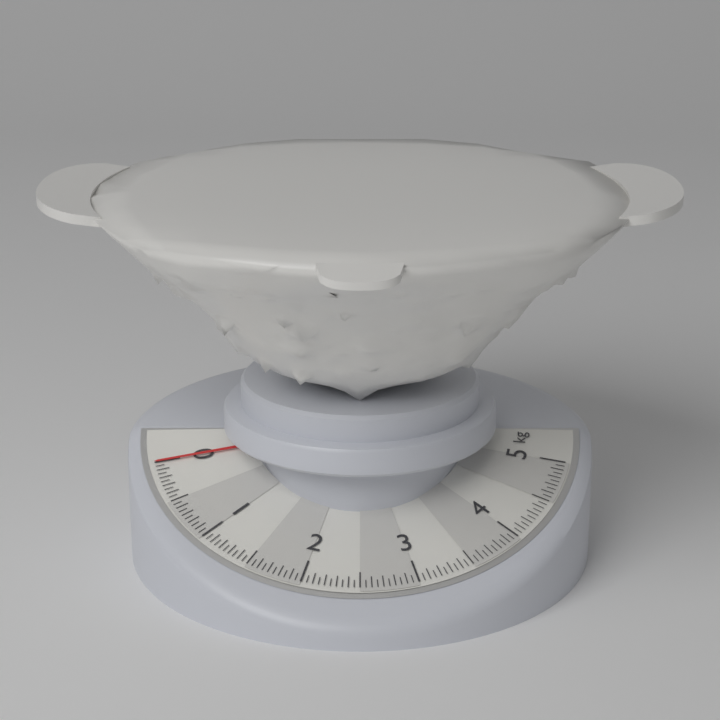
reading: 0.00 kg
